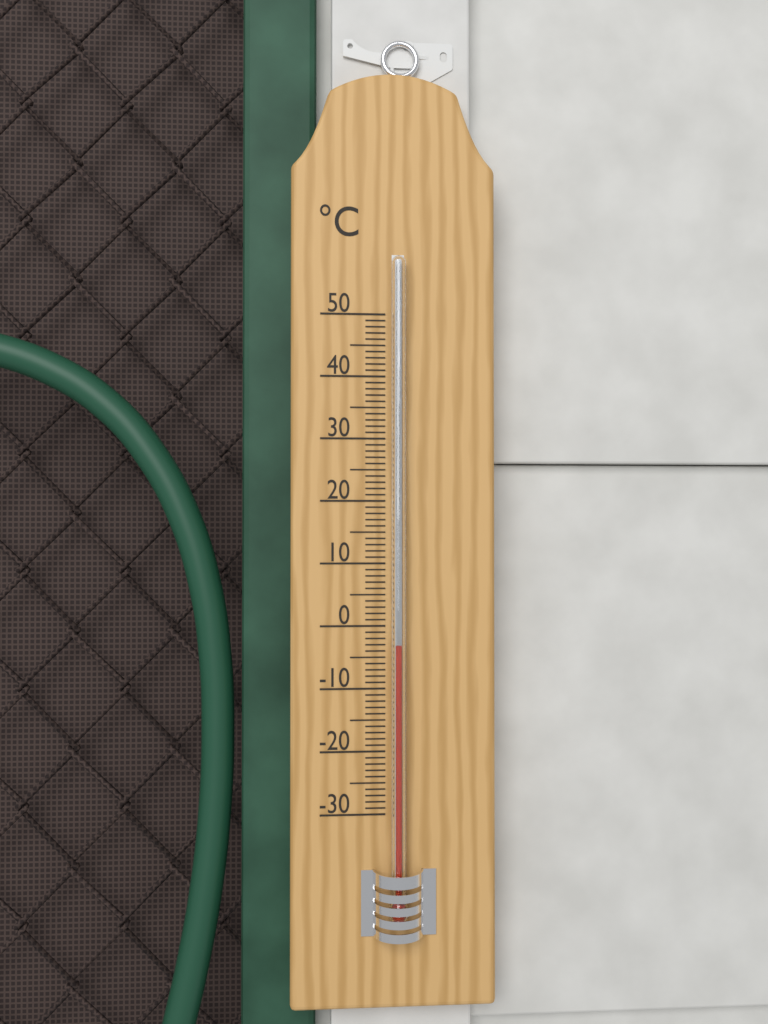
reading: -3 °C
